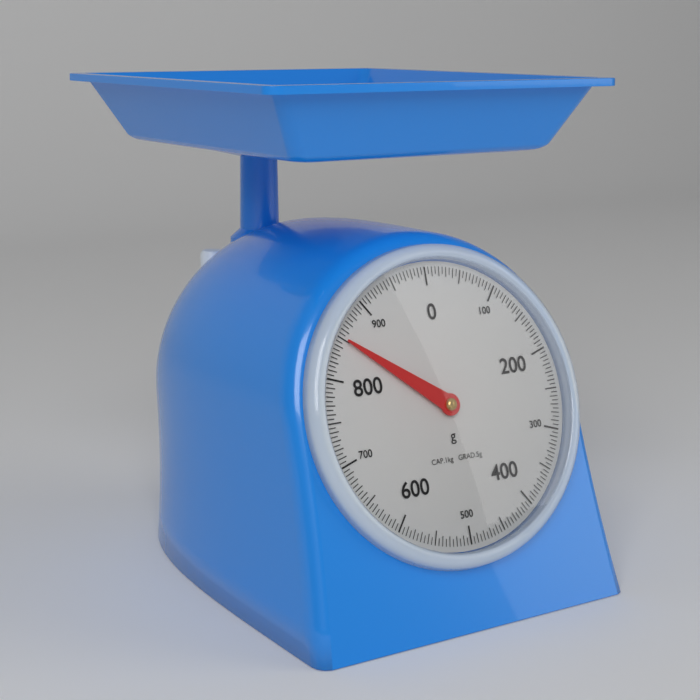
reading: 850 g
